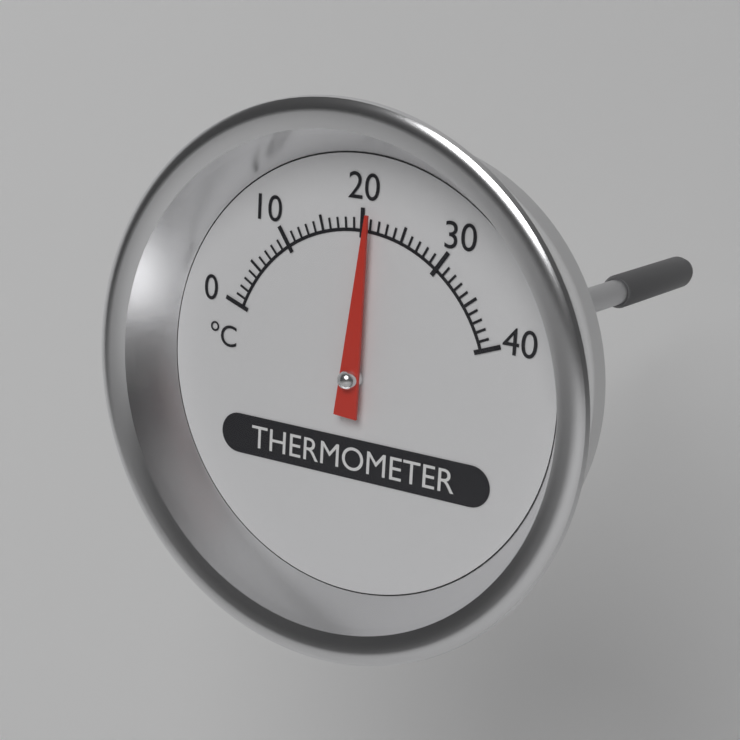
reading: 21 °C
